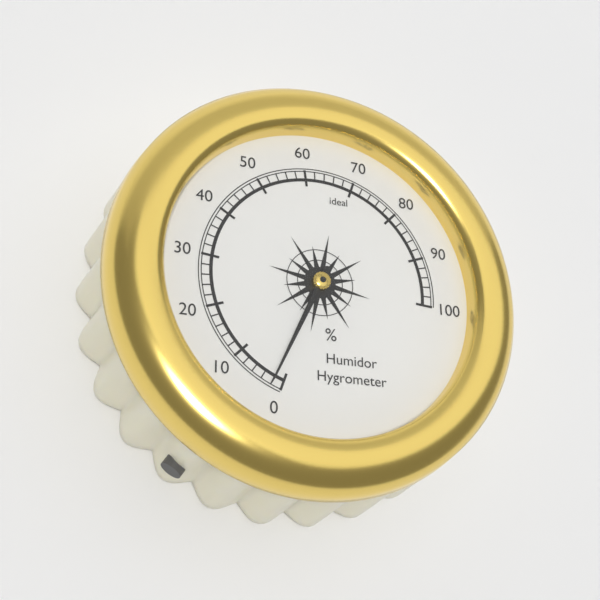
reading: 2 %
